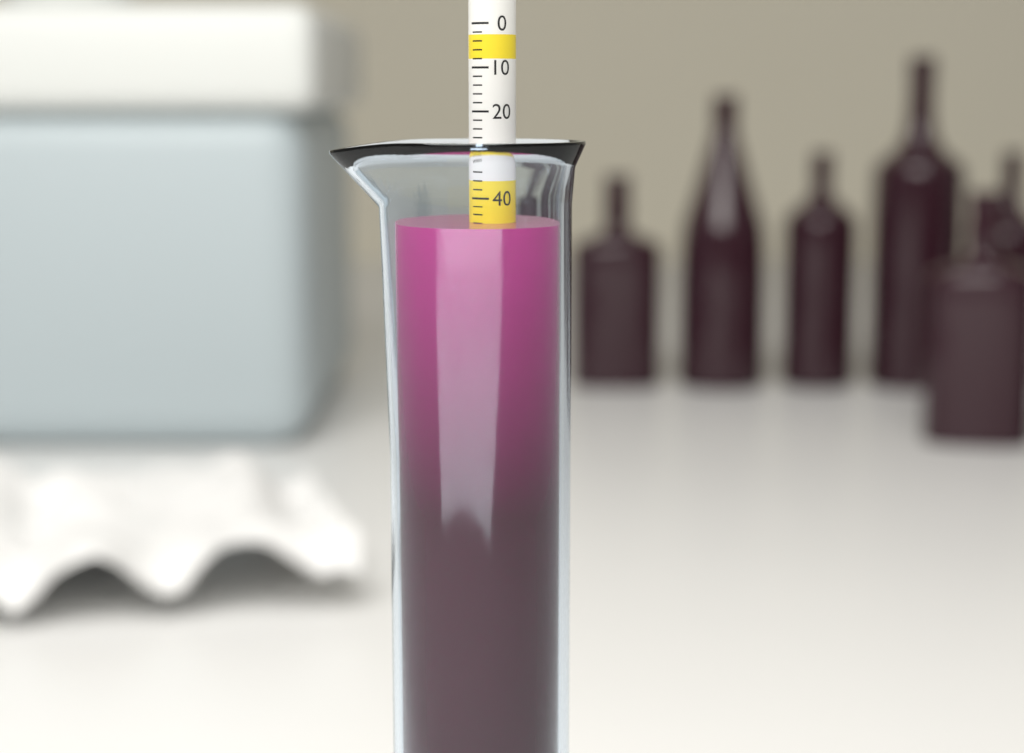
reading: 46 (no unit)
